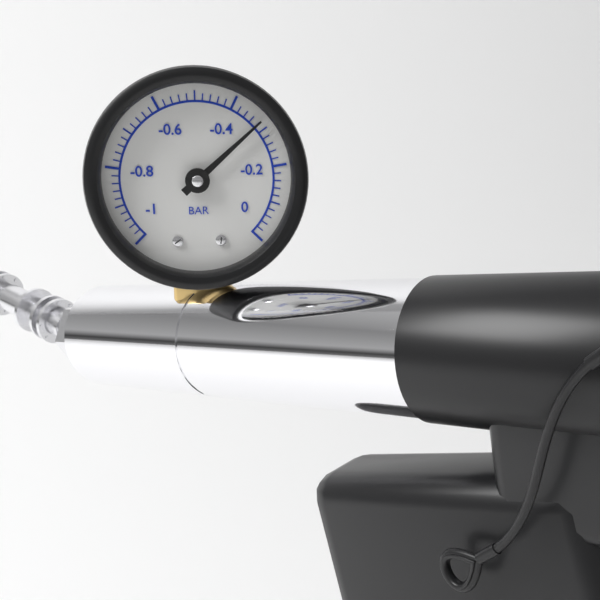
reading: -0.32 bar
